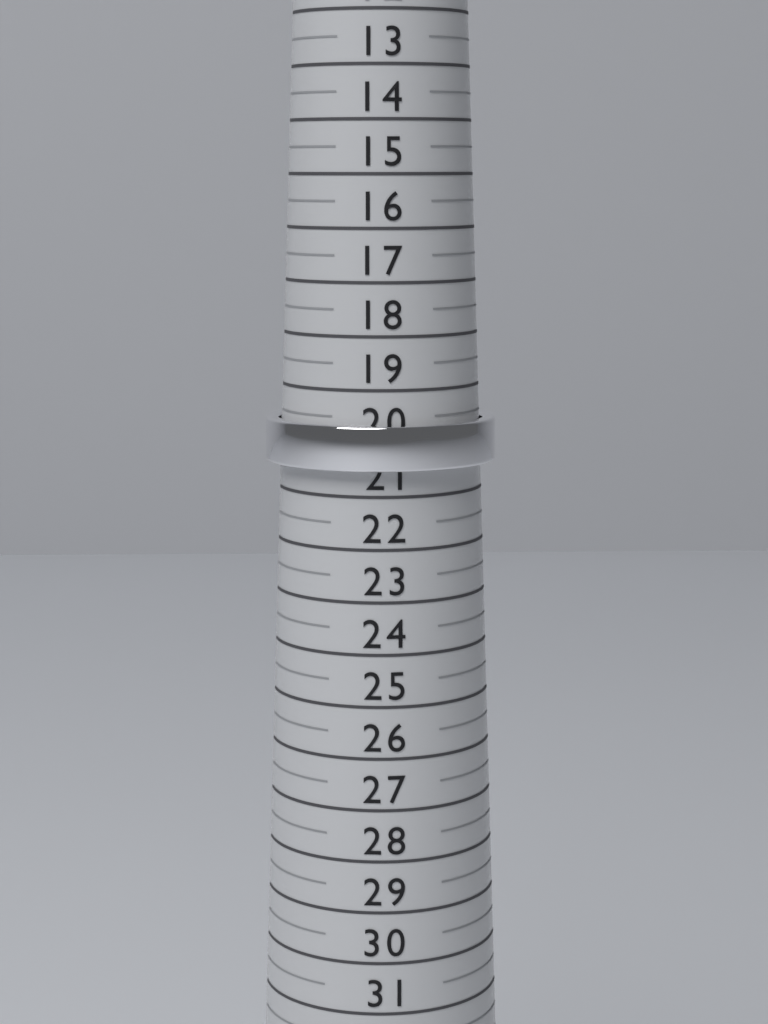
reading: 20.5 (no unit)
